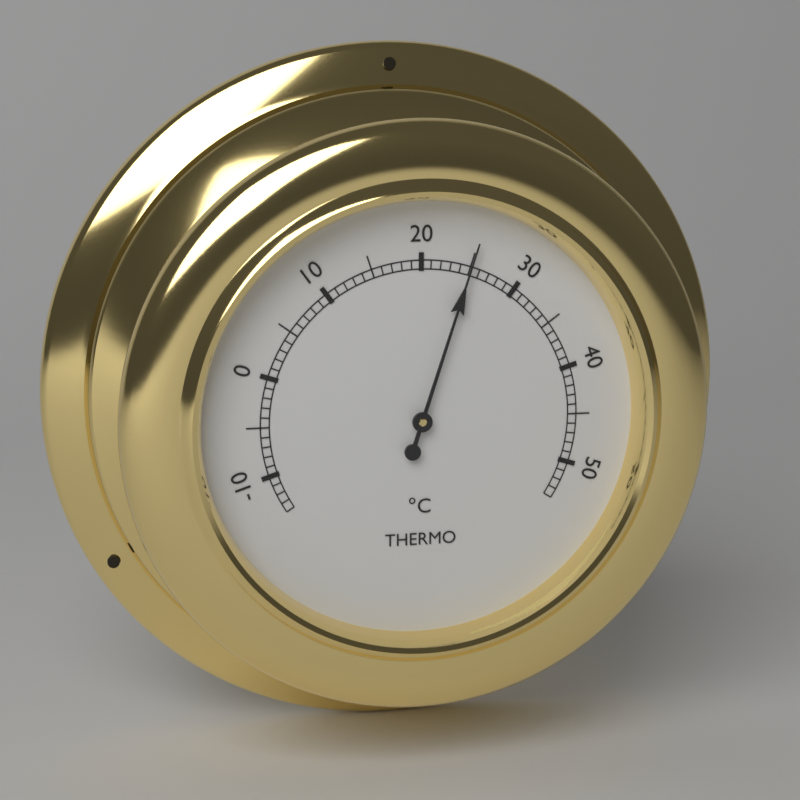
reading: 25 °C
